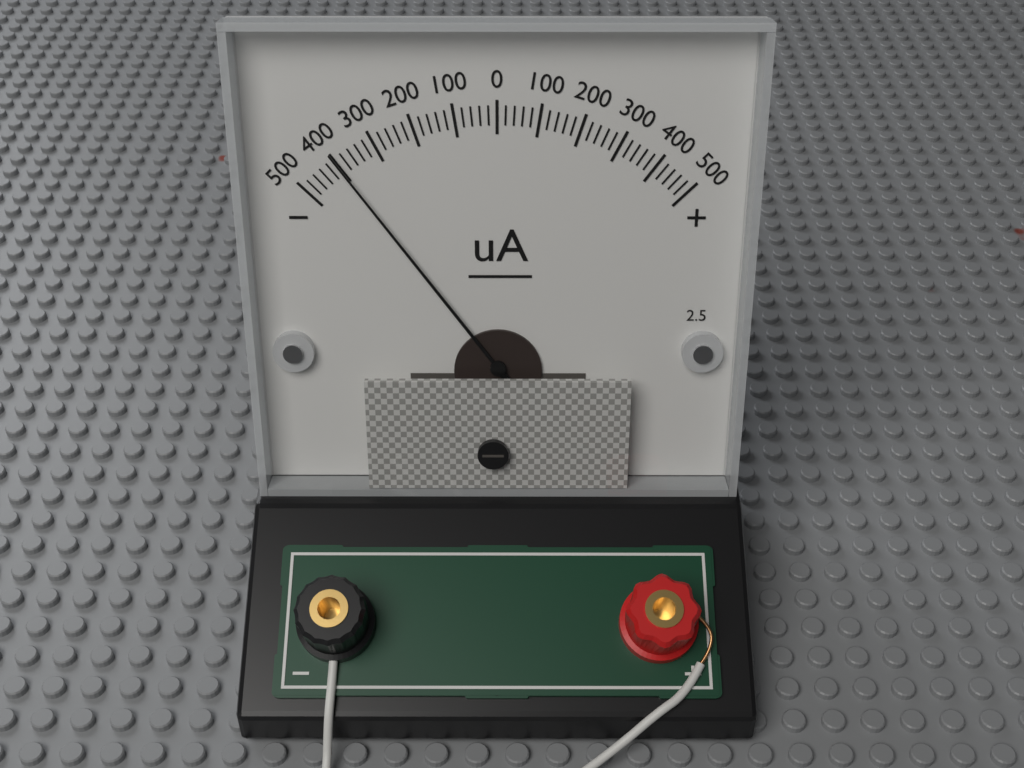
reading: -400 uA
